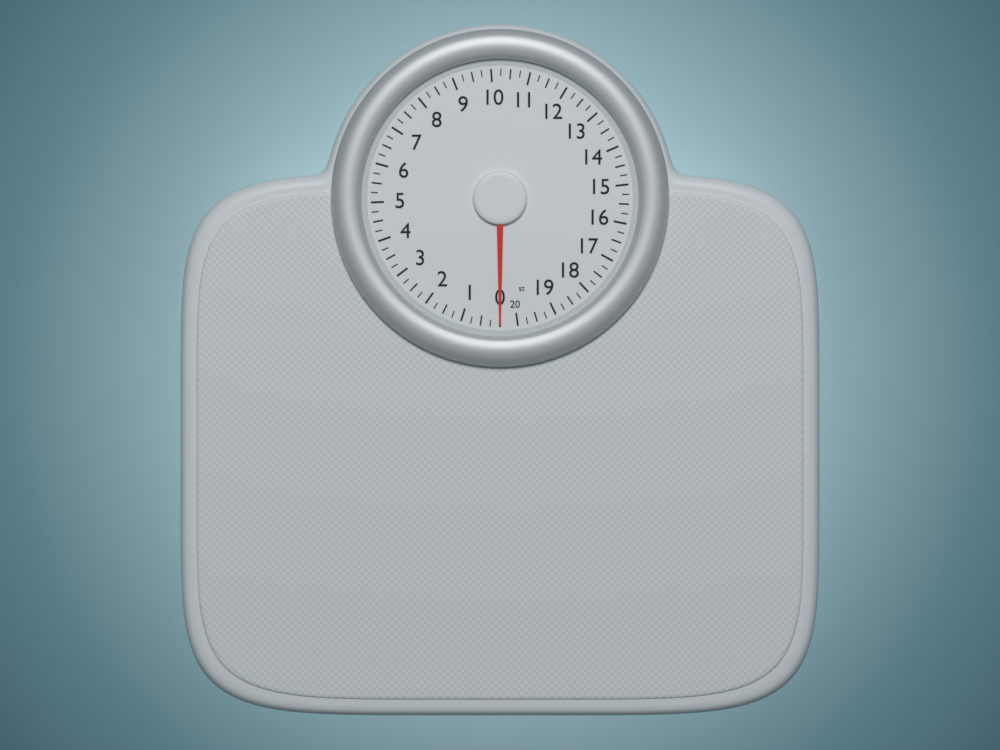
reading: 0.00 st
